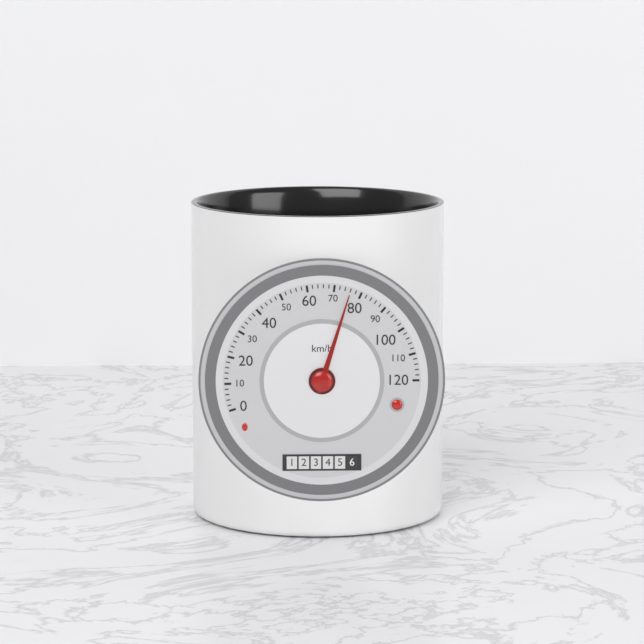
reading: 76 km/h
